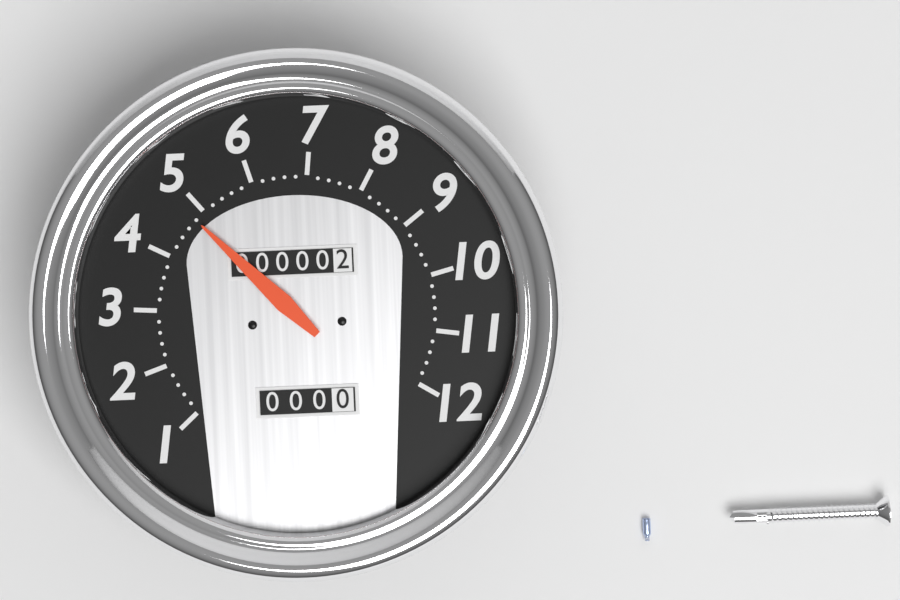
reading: 4.8 (no unit)
